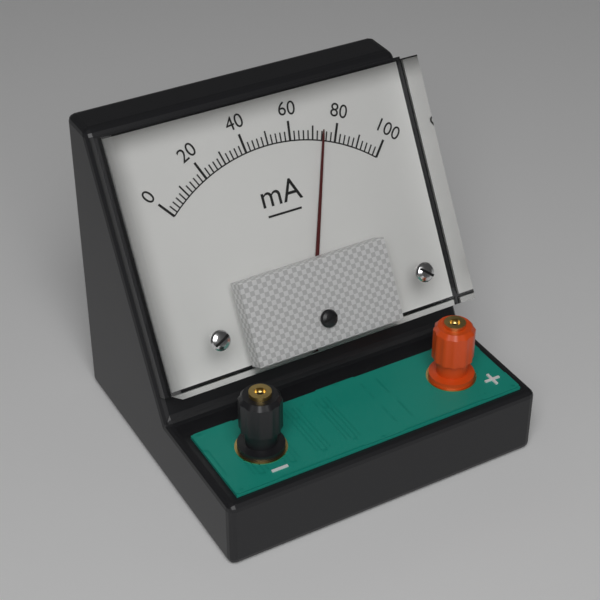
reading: 74 mA
